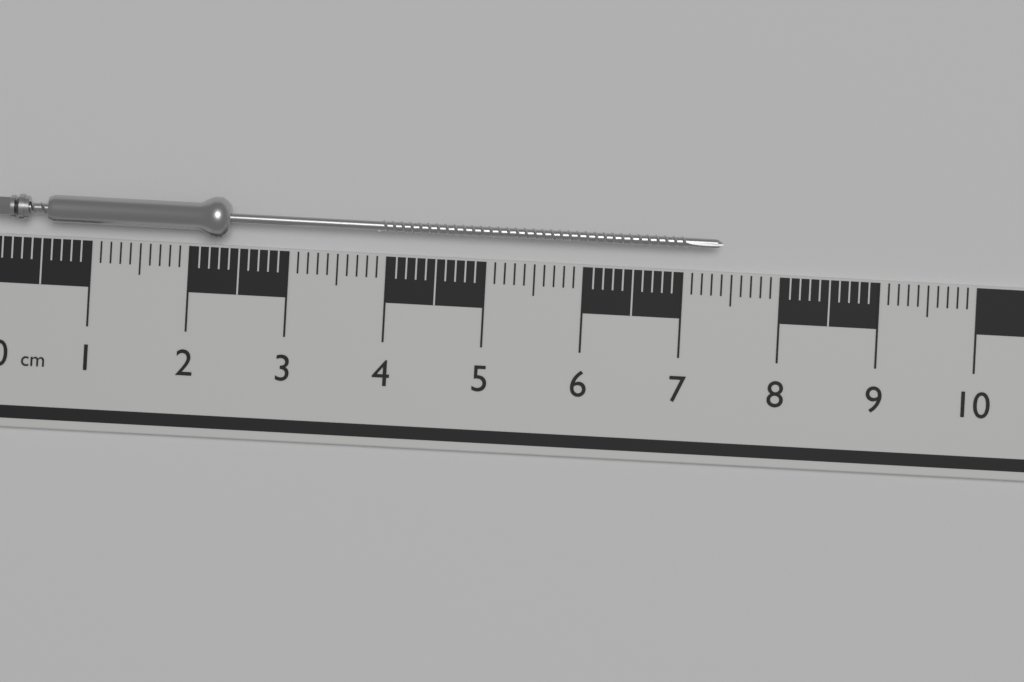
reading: 7.4 cm
